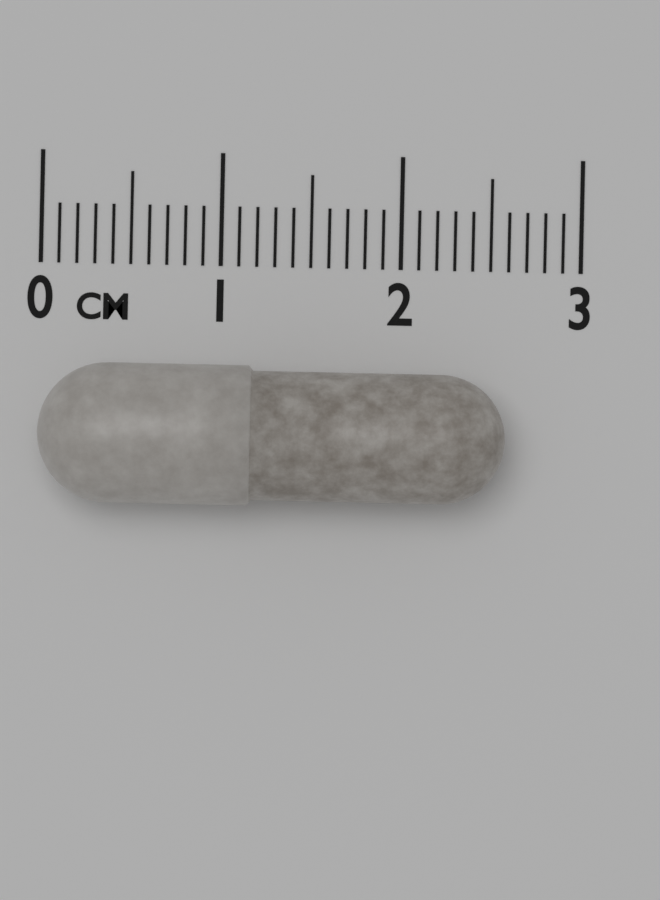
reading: 2.6 cm
